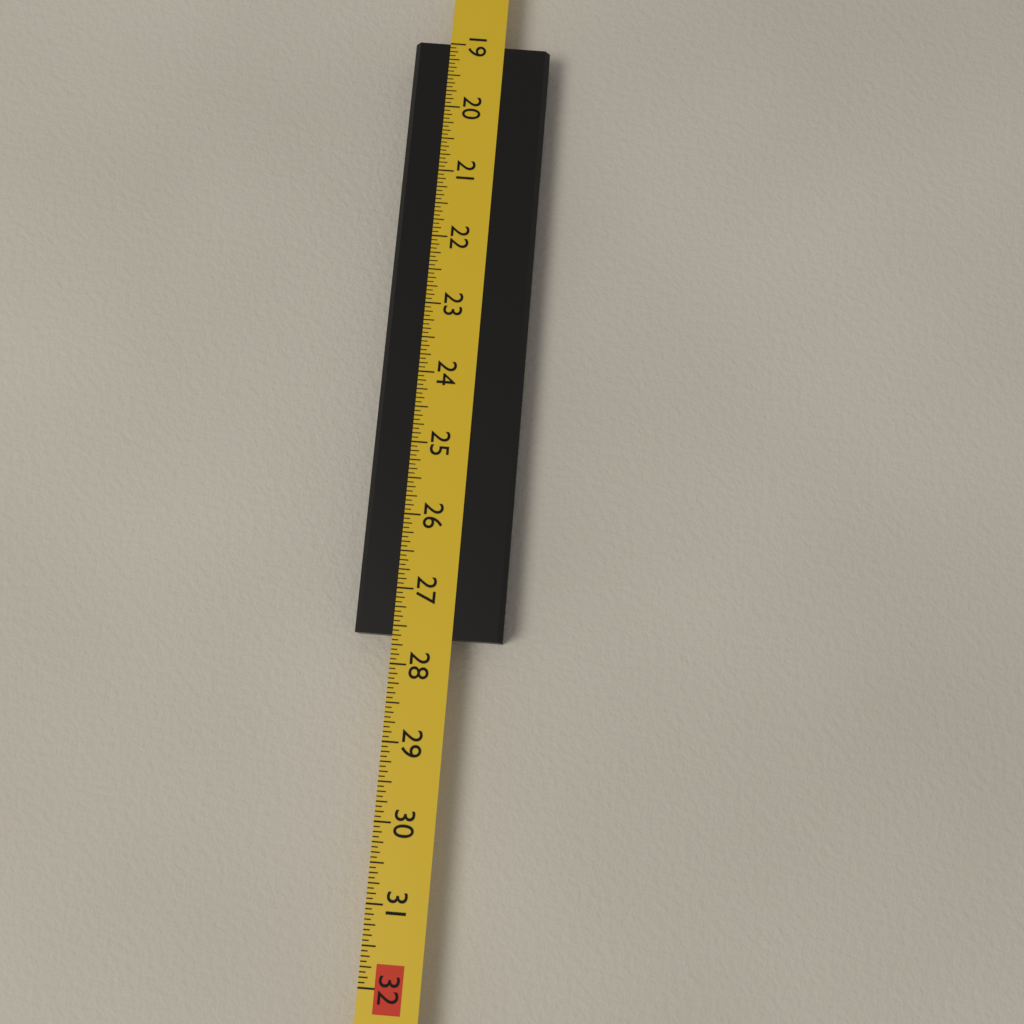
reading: 27.6250 in
